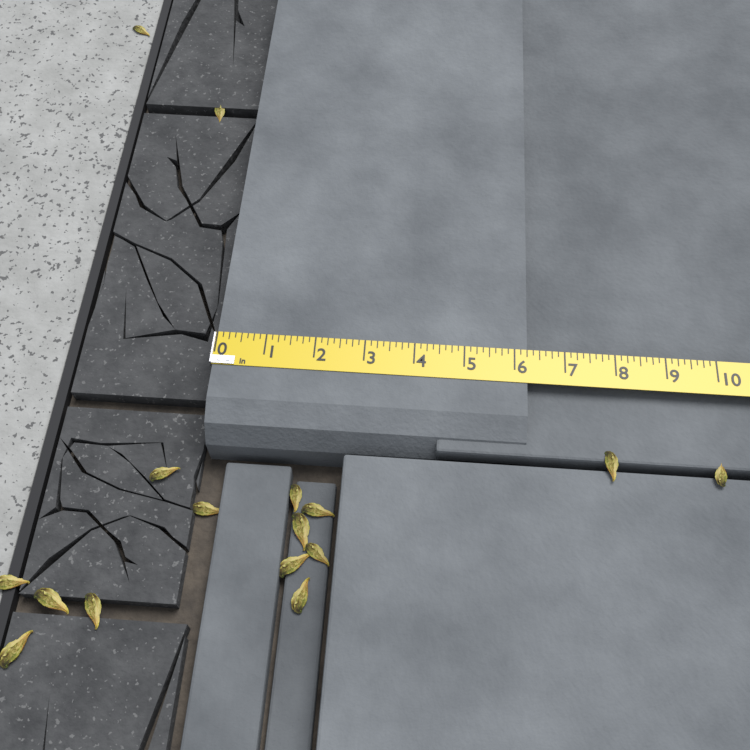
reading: 6.250 in
